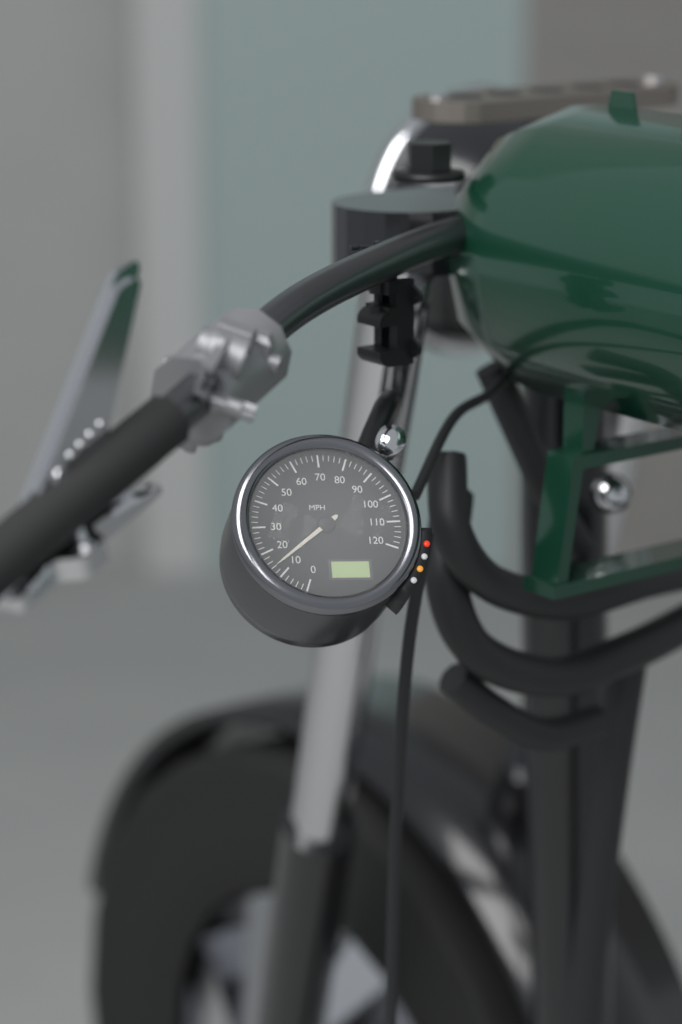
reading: 14 MPH
